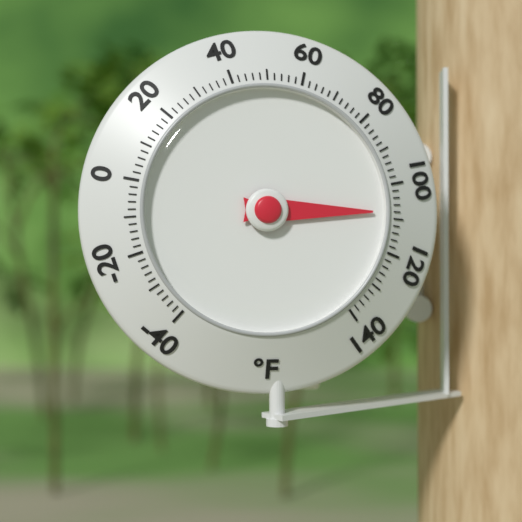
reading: 108 °F
